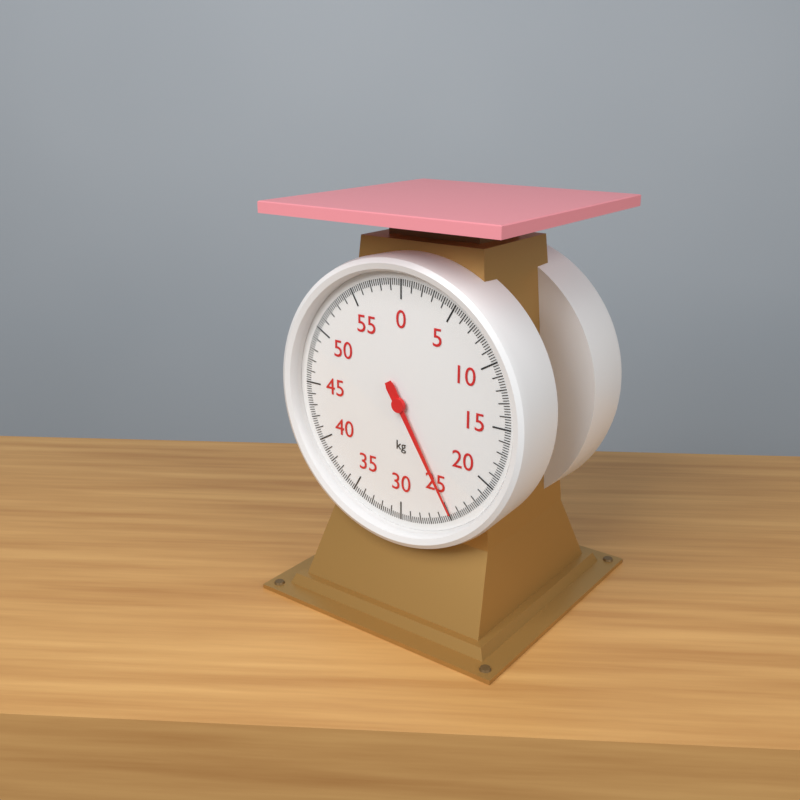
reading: 24.8 kg
